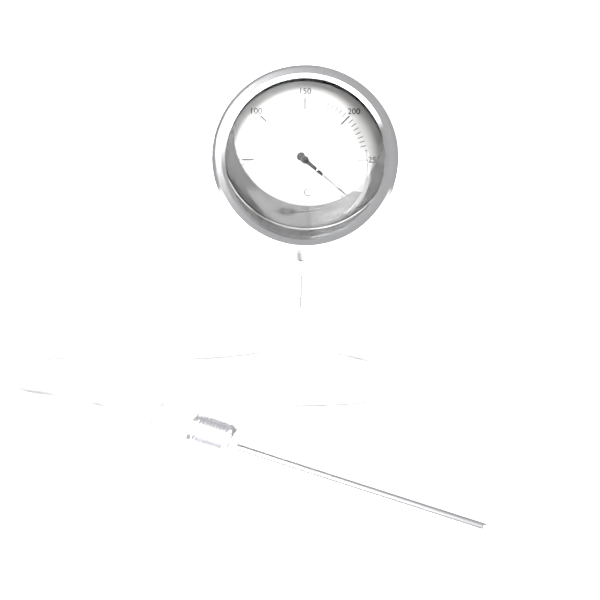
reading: 295 °C
